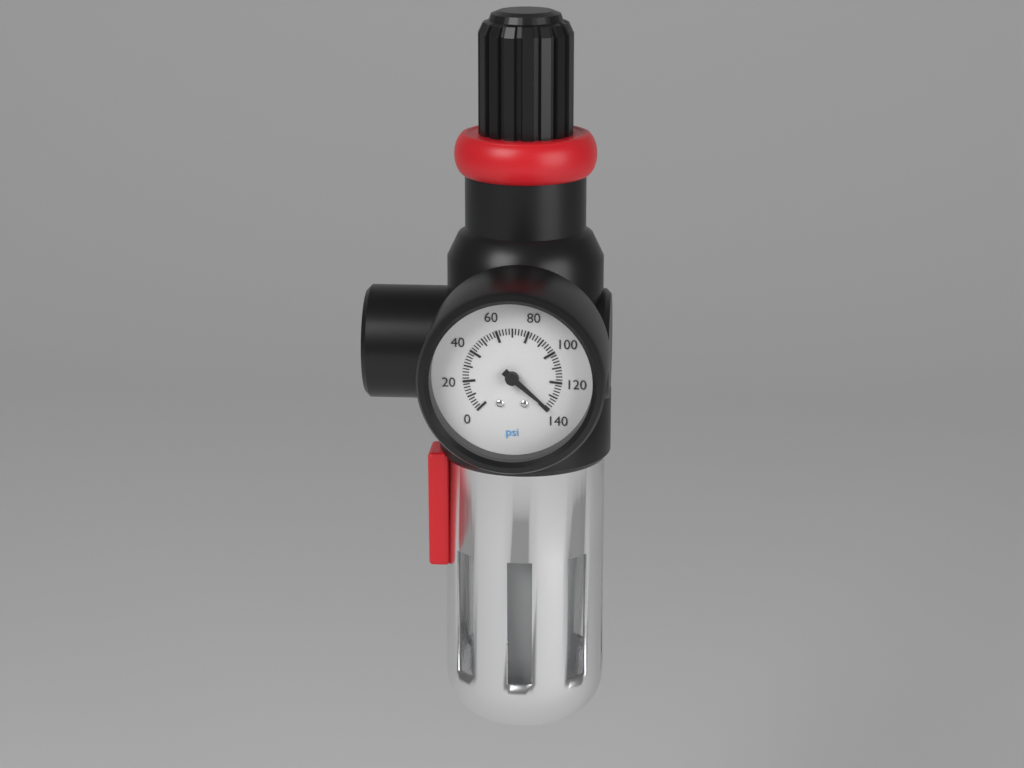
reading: 138 psi
